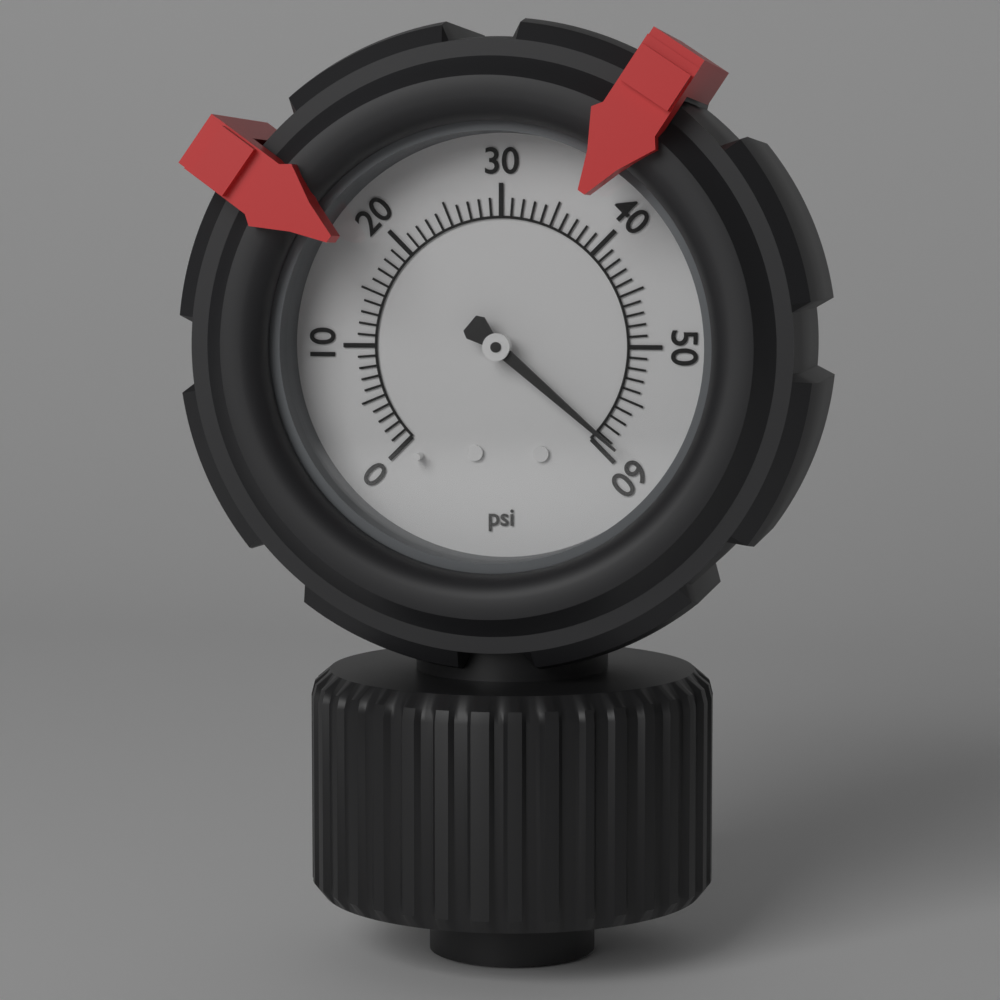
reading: 59 psi
